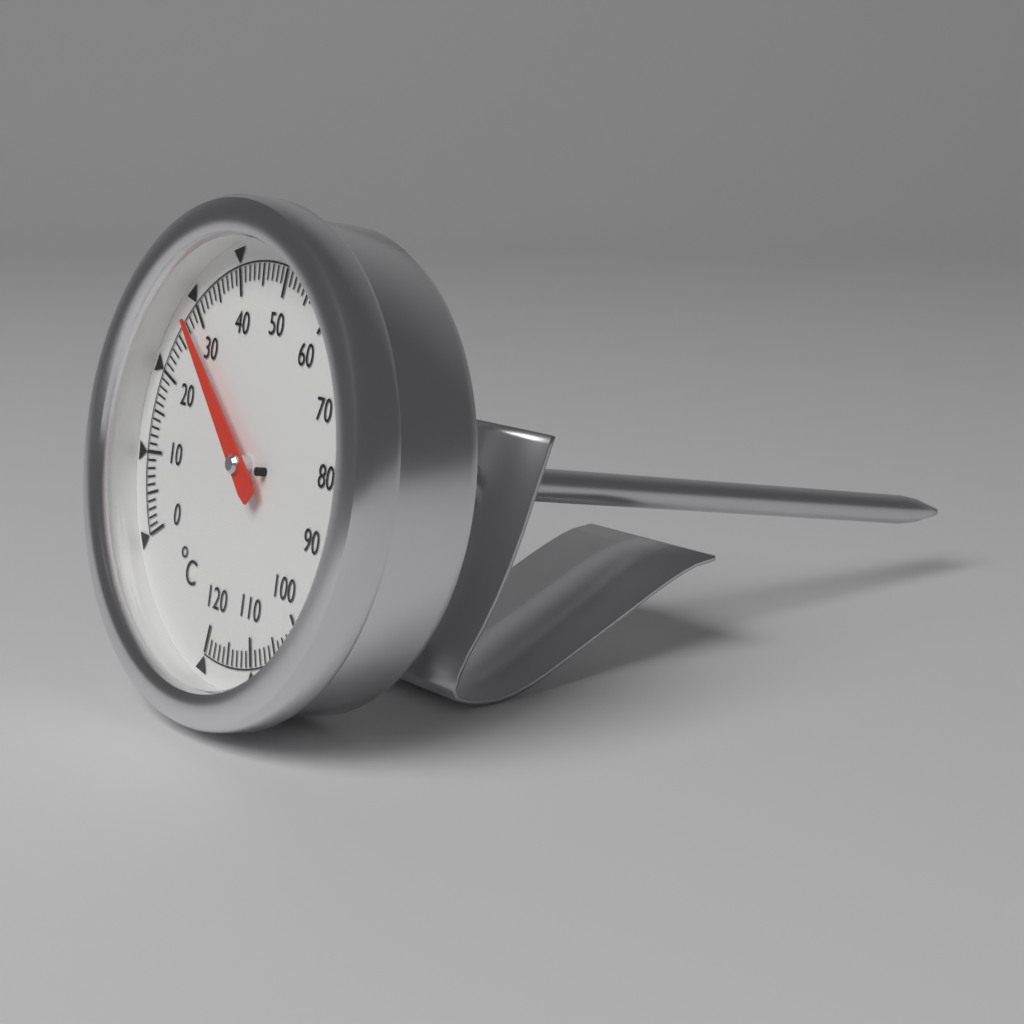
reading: 28 °C
